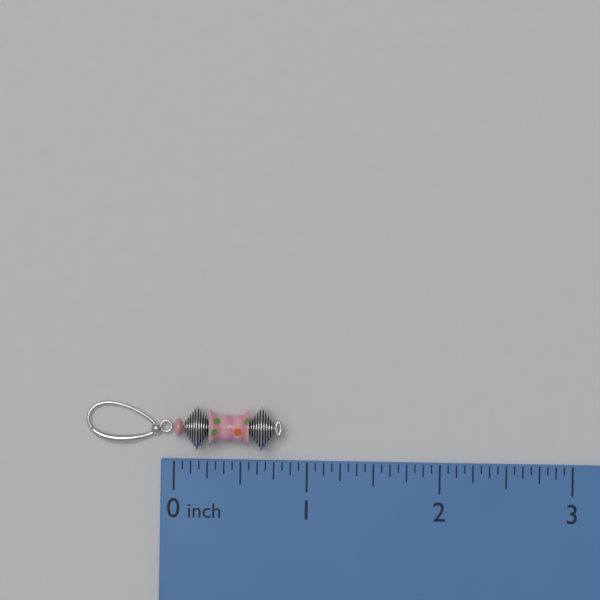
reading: 0.8125 inch
